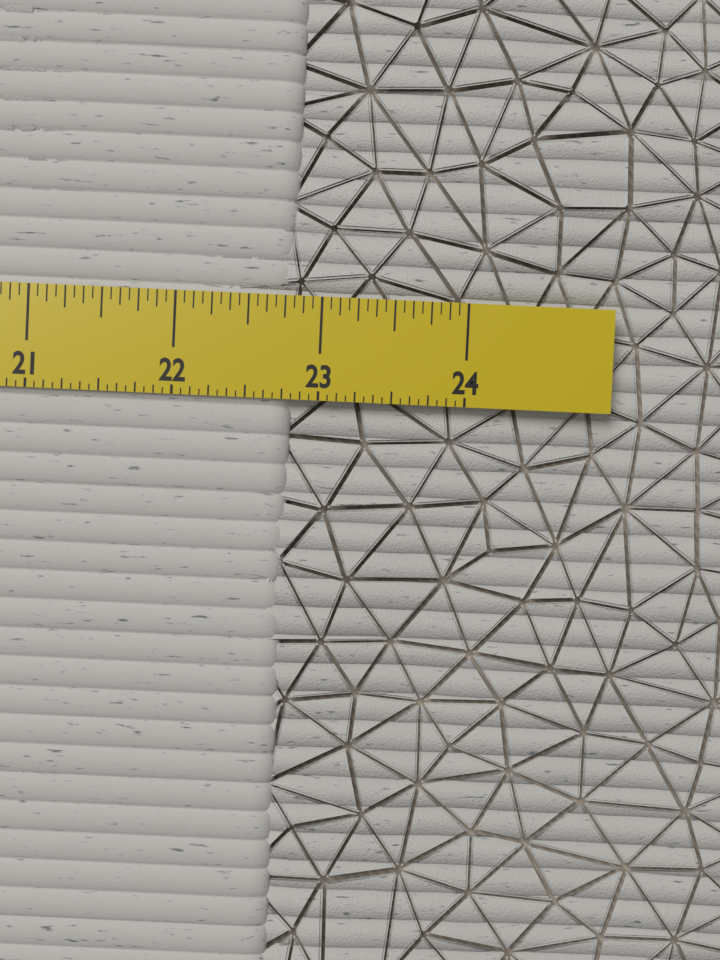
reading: 22.8125 in
